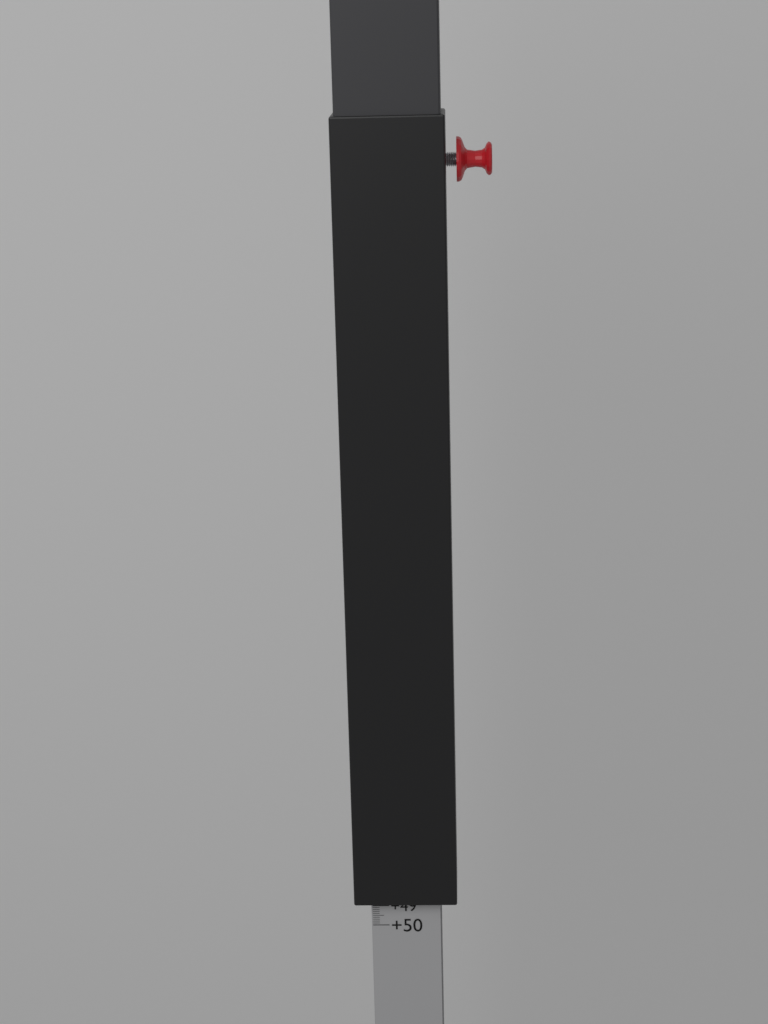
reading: 48.7 (no unit)
